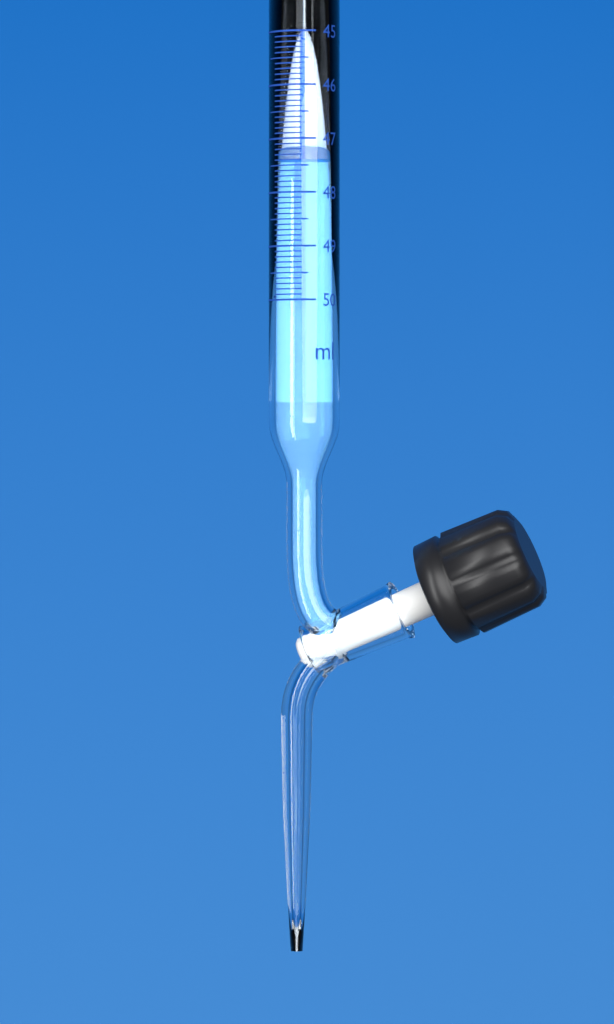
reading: 47.4 ml
